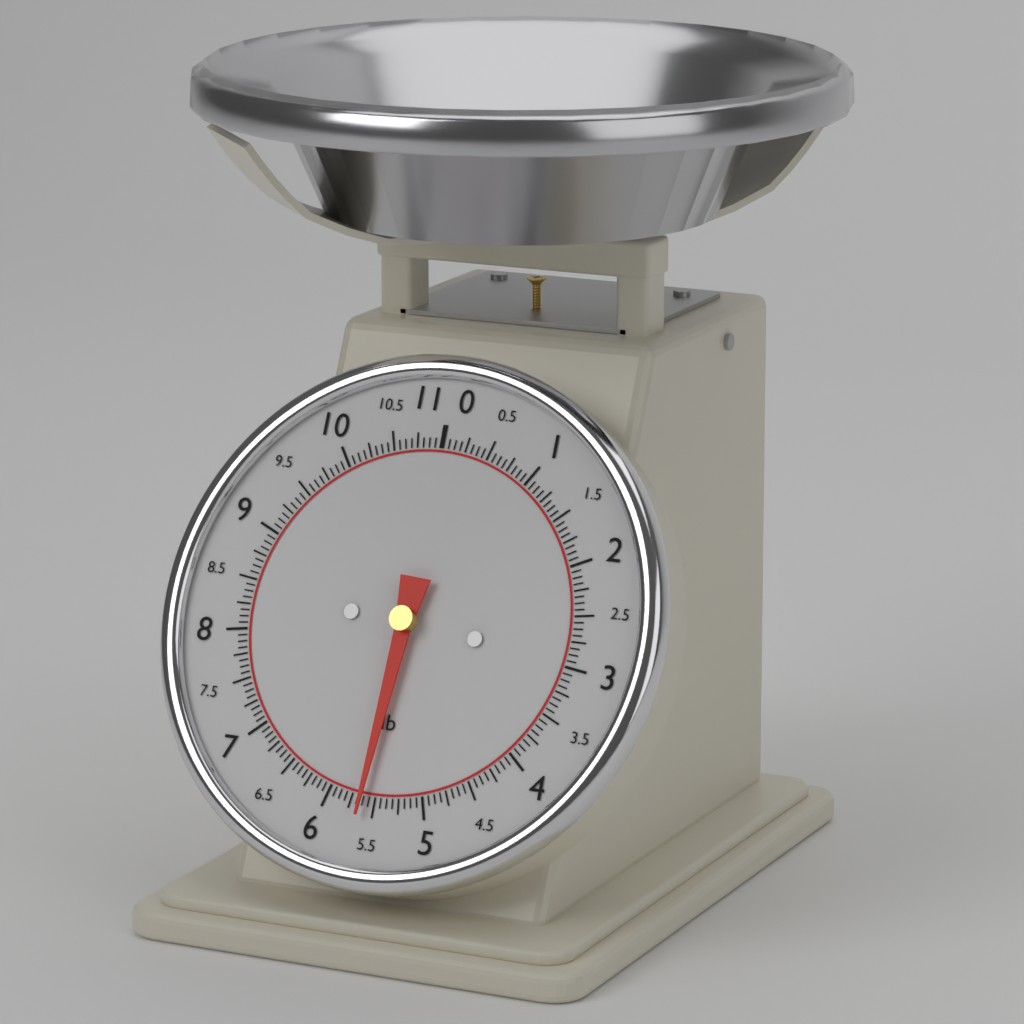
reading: 5.6250 lb
